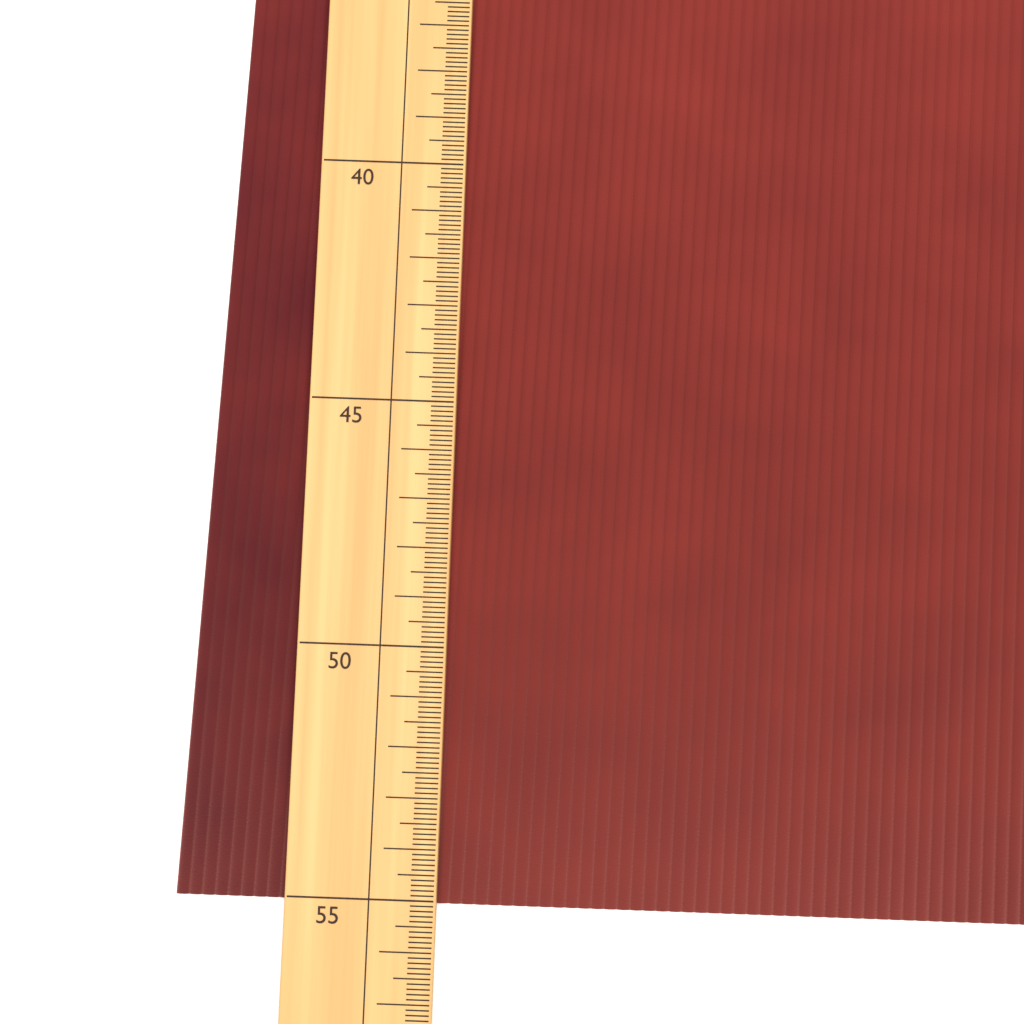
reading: 55.1 (no unit)
